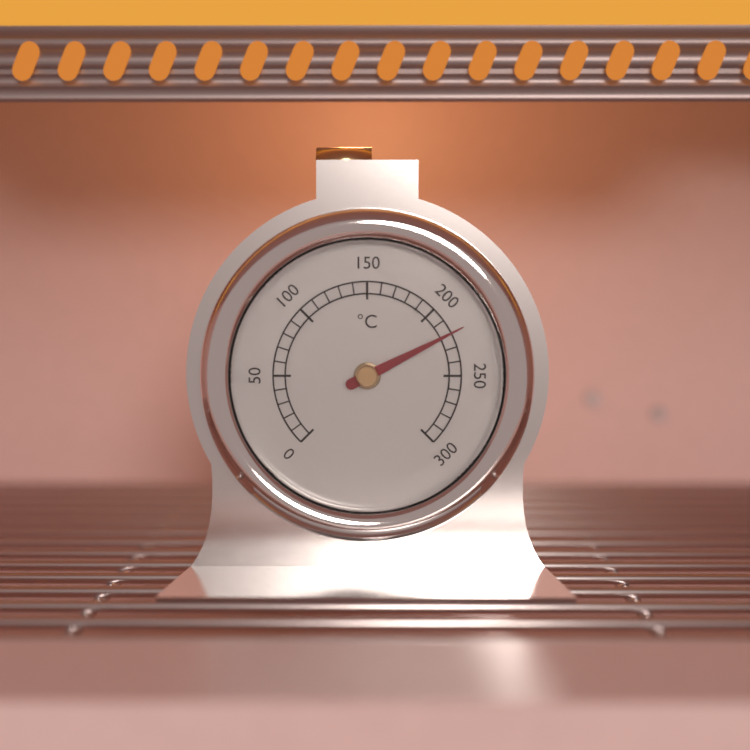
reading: 220 °C
